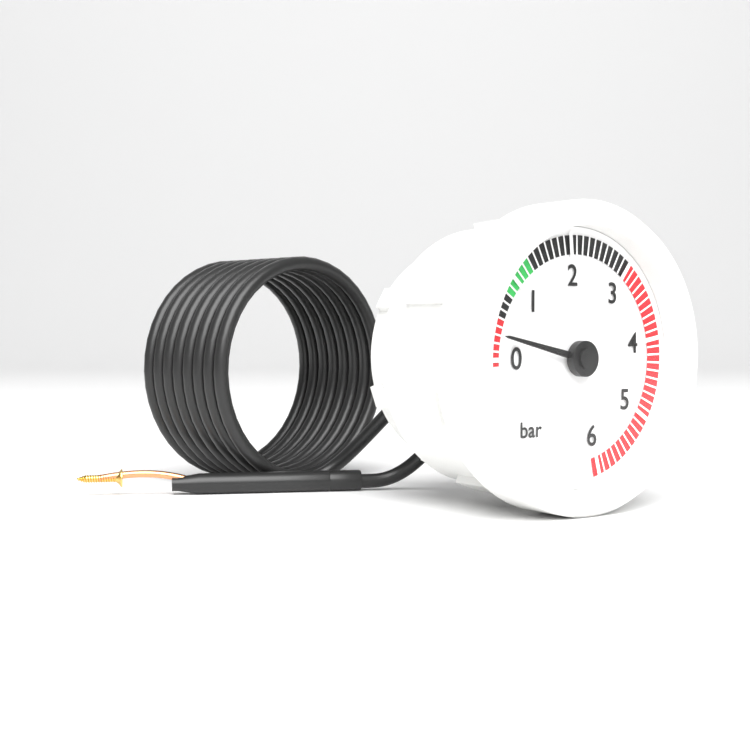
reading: 0.3 bar
